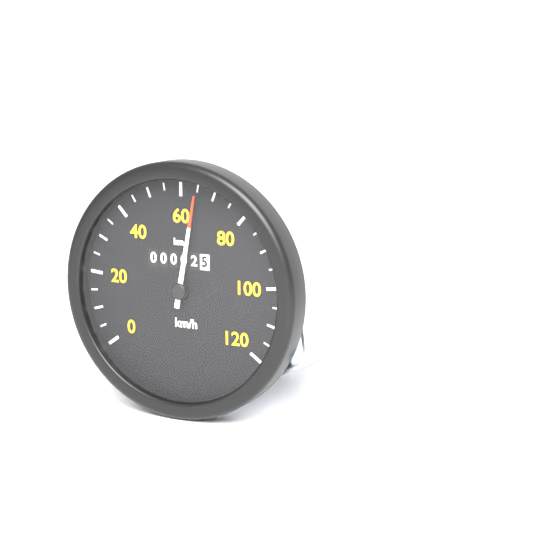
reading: 65 km/h
